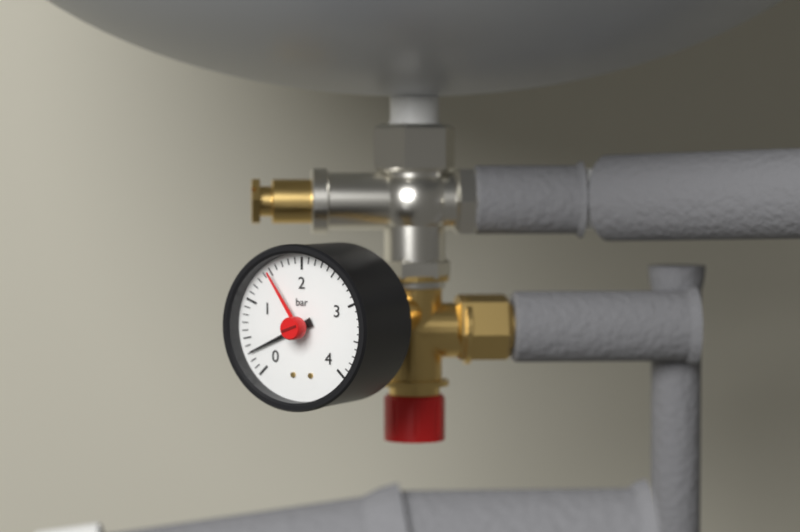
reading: 0.3 bar
